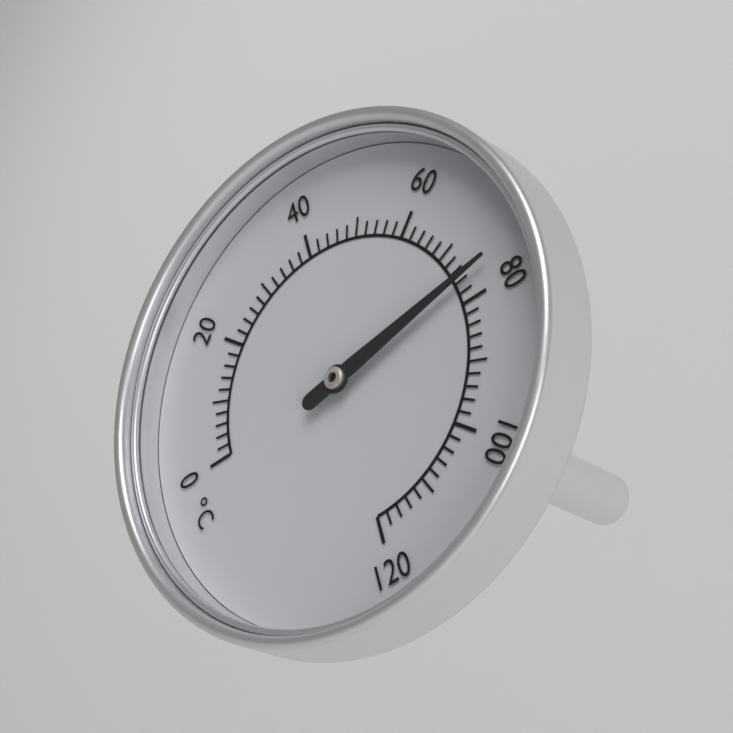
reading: 76 °C
